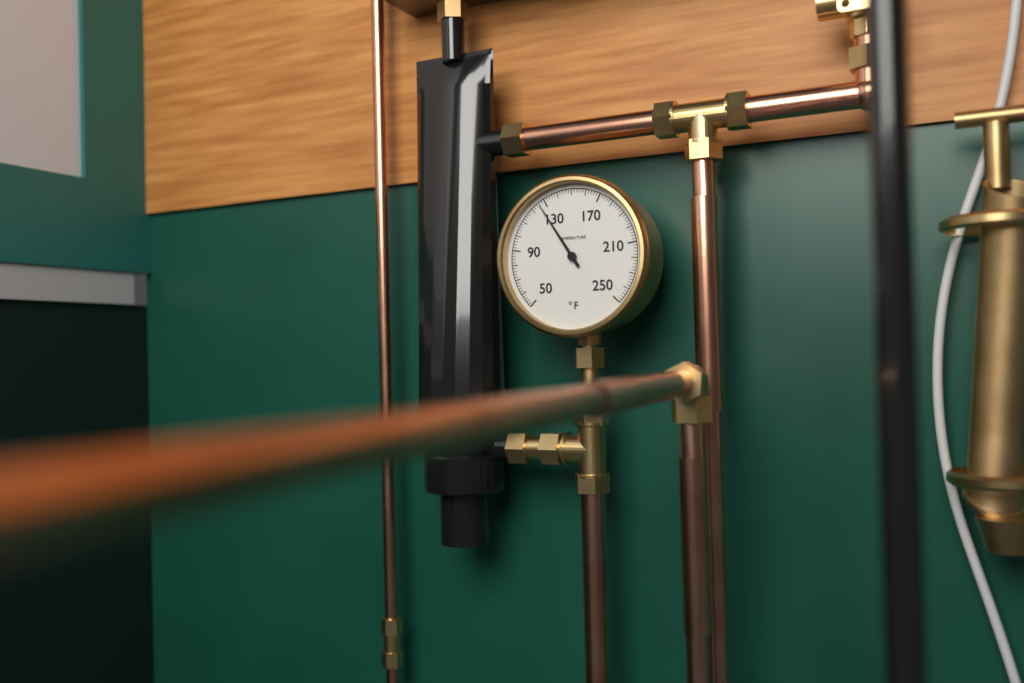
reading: 126 °F
